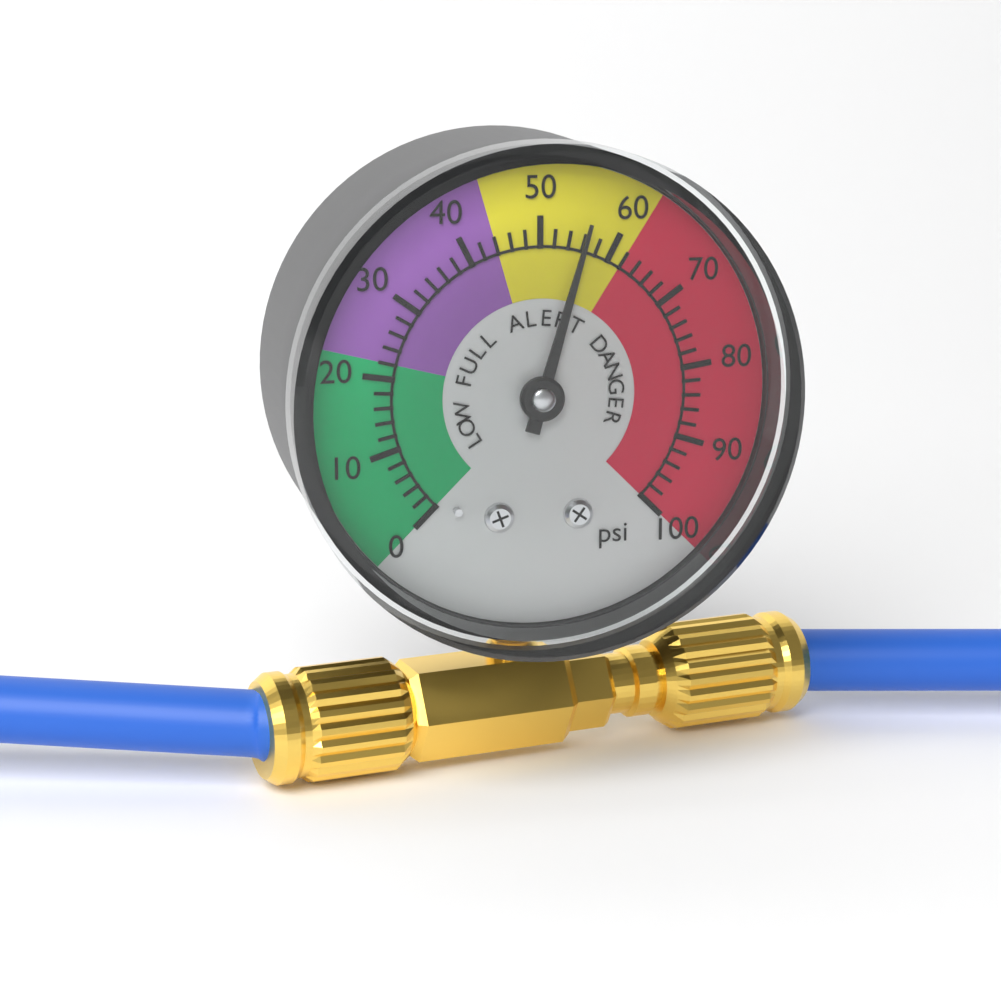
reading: 56 psi
